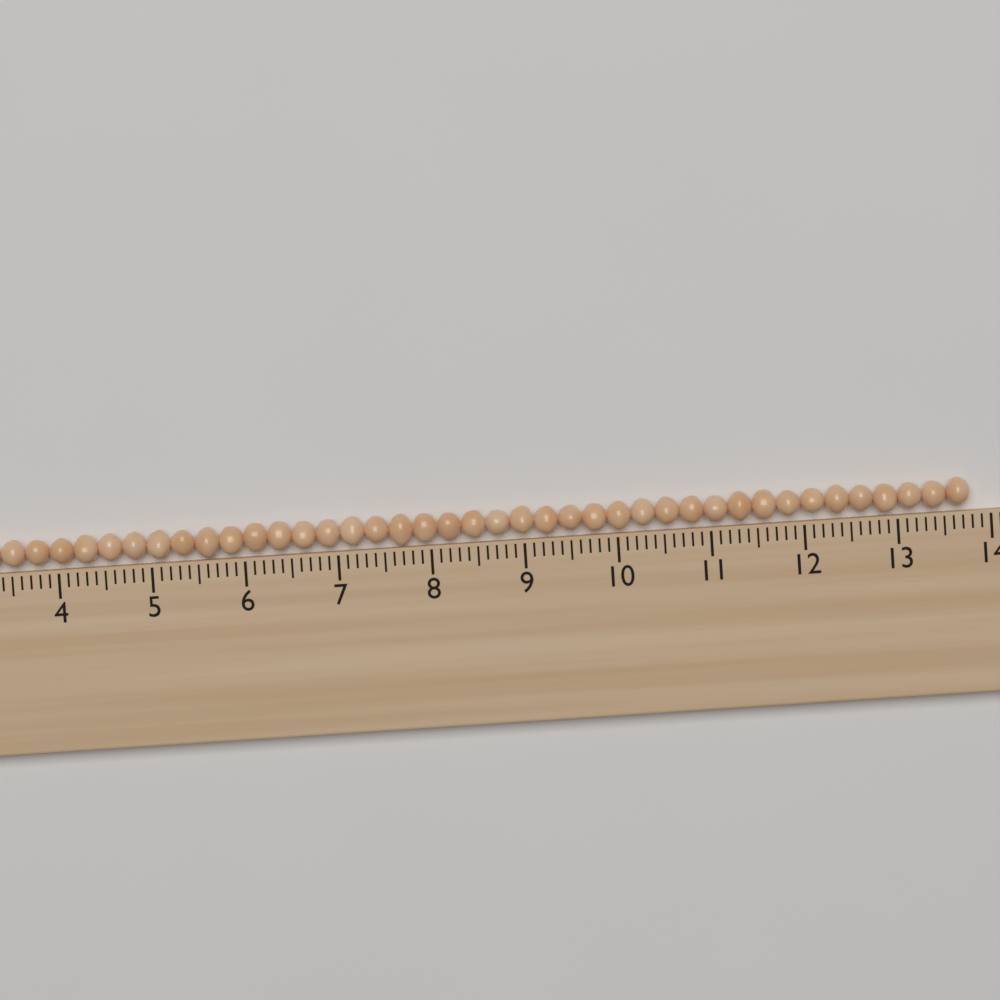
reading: 13.8 (no unit)
